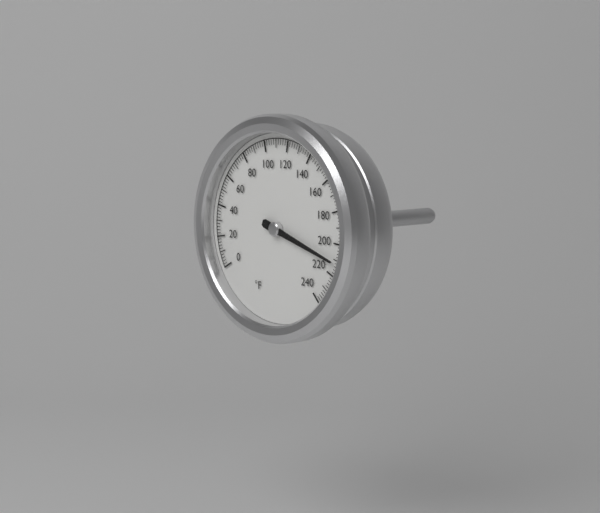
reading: 212 °F
